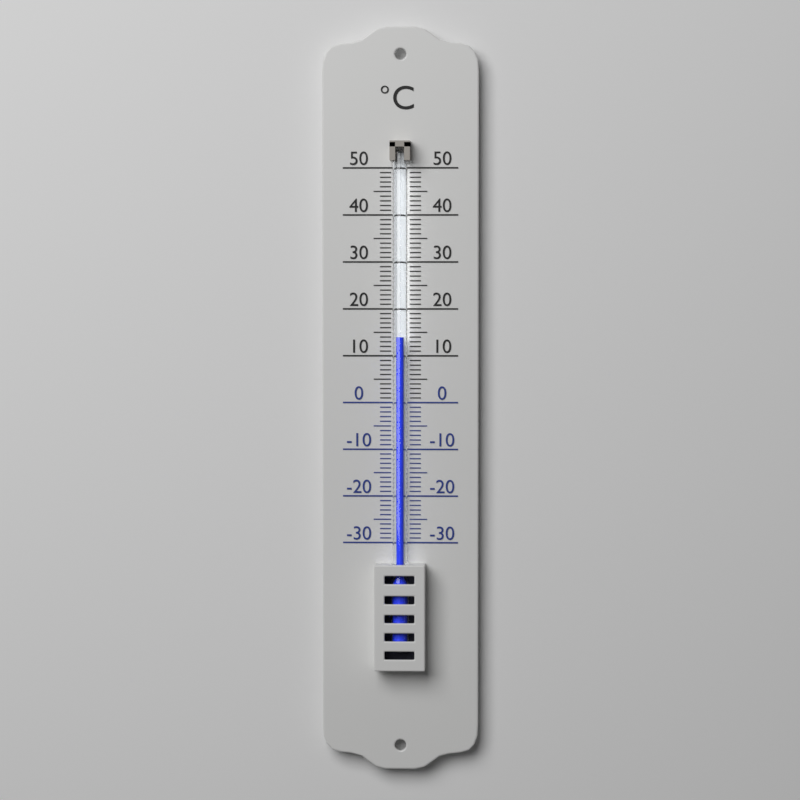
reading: 14 °C
